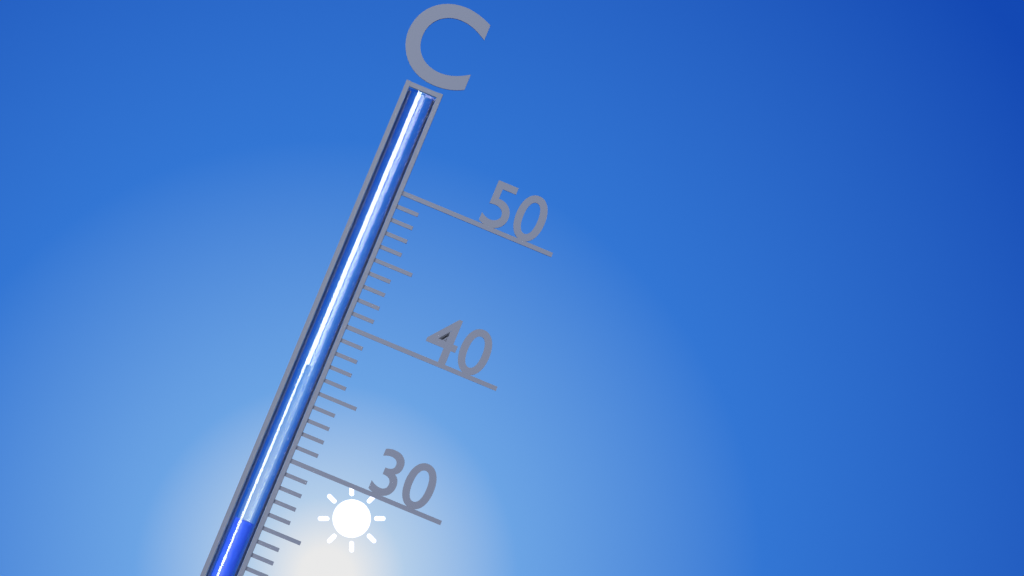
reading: 25 °C
